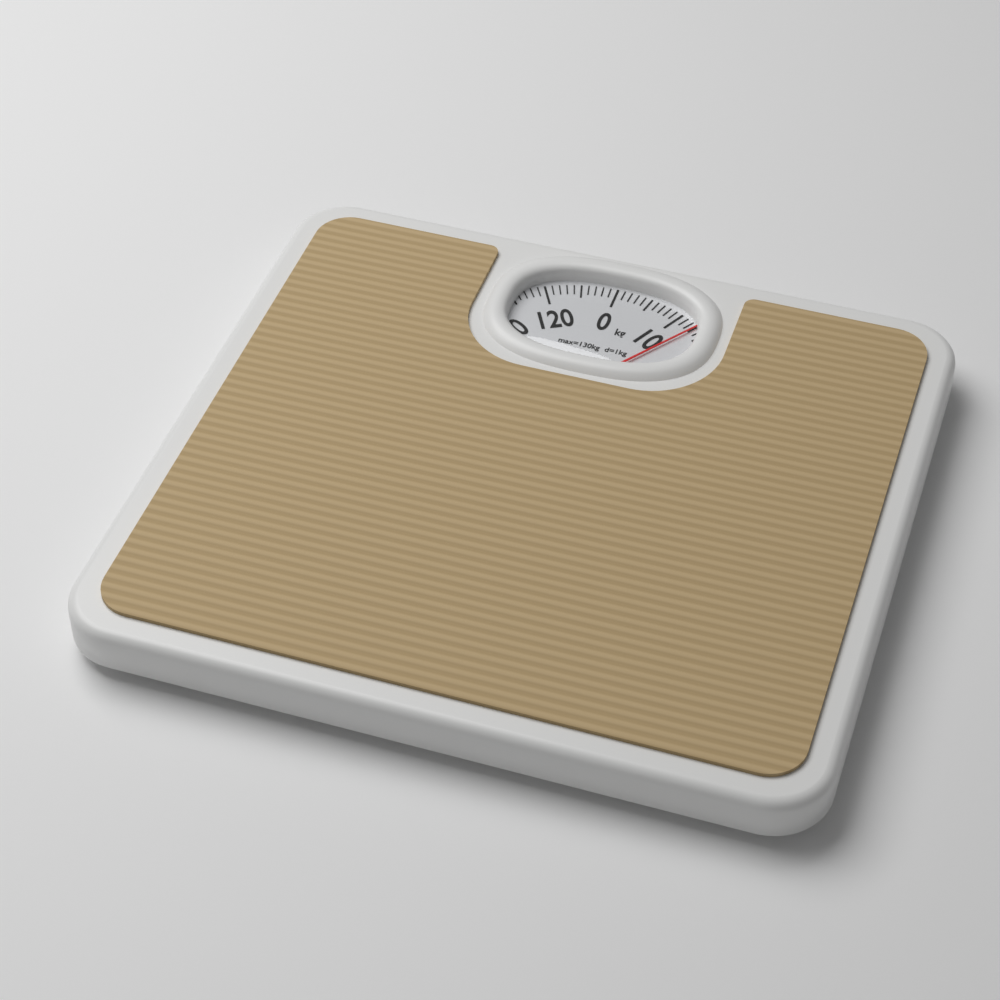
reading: 13 kg
